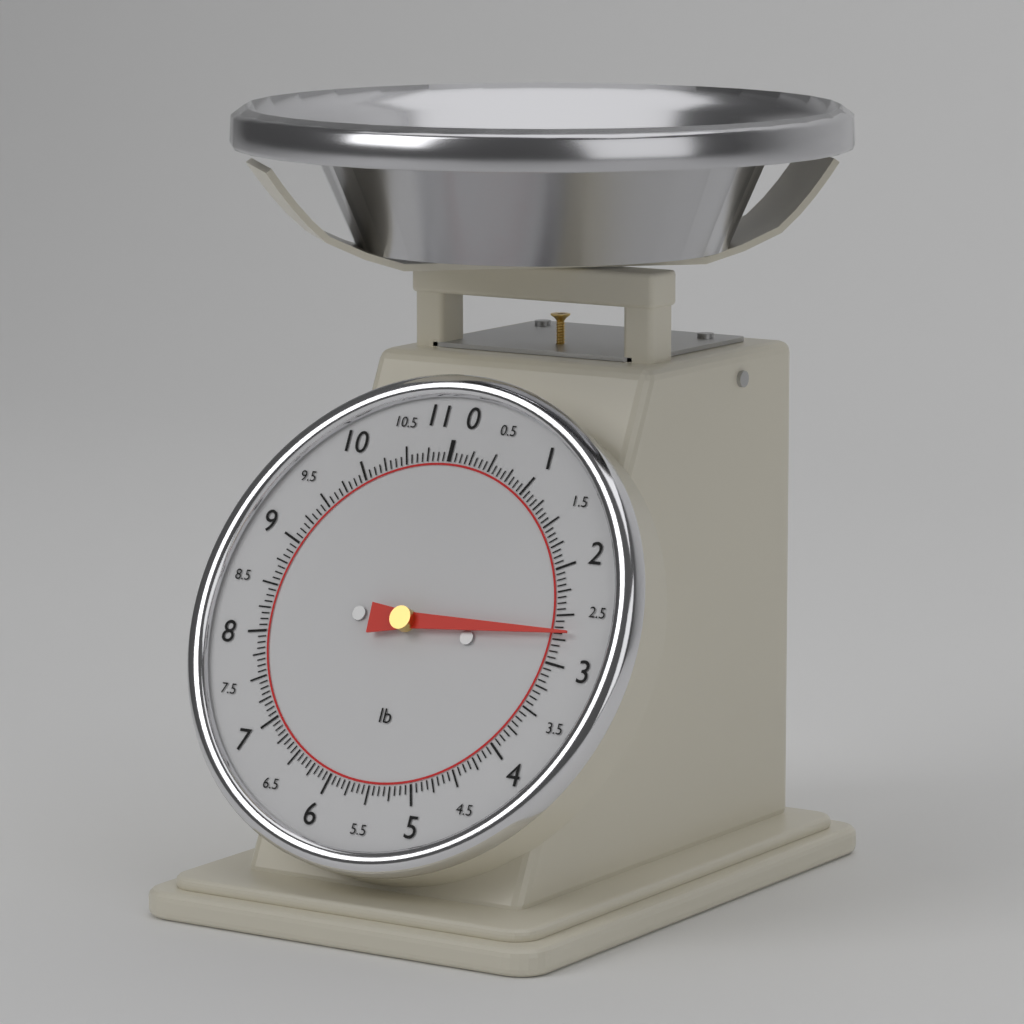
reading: 2.6875 lb
